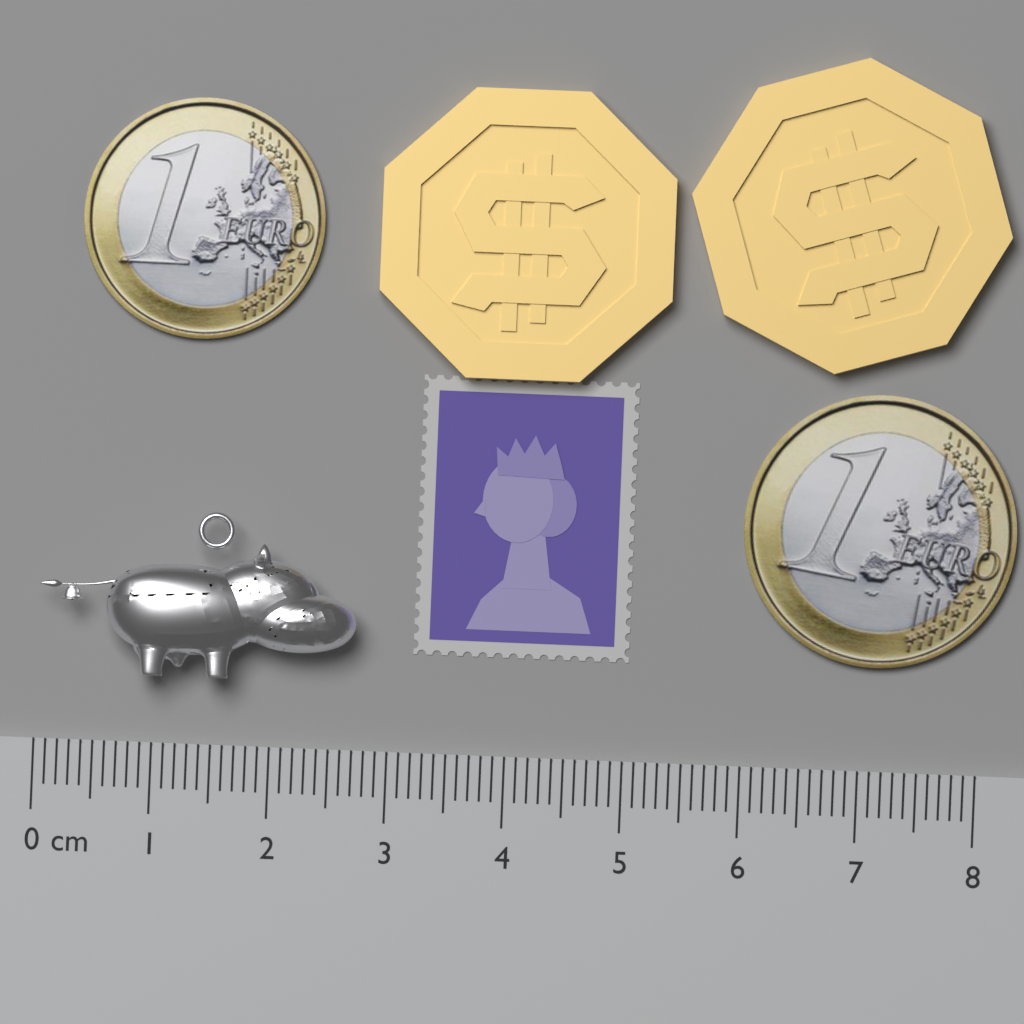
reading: 2.7 cm
